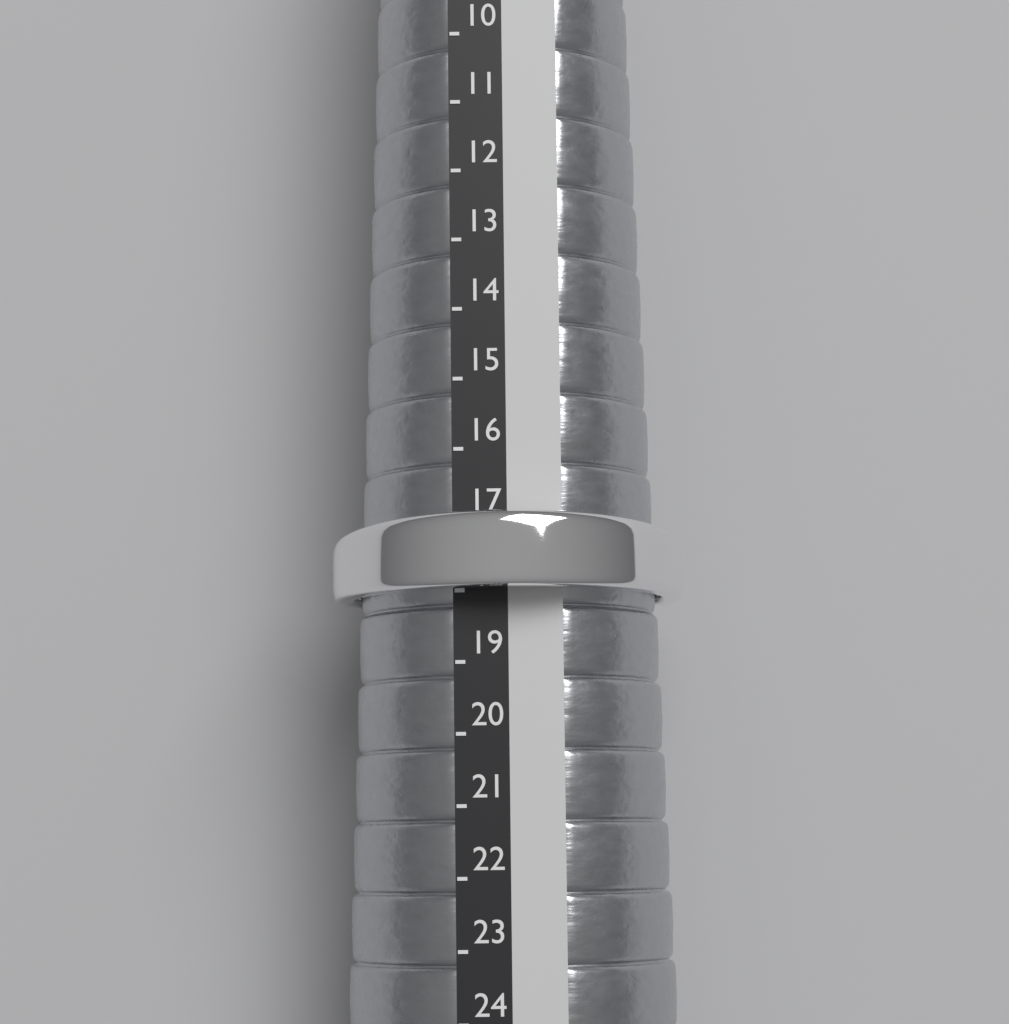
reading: 18 (no unit)
